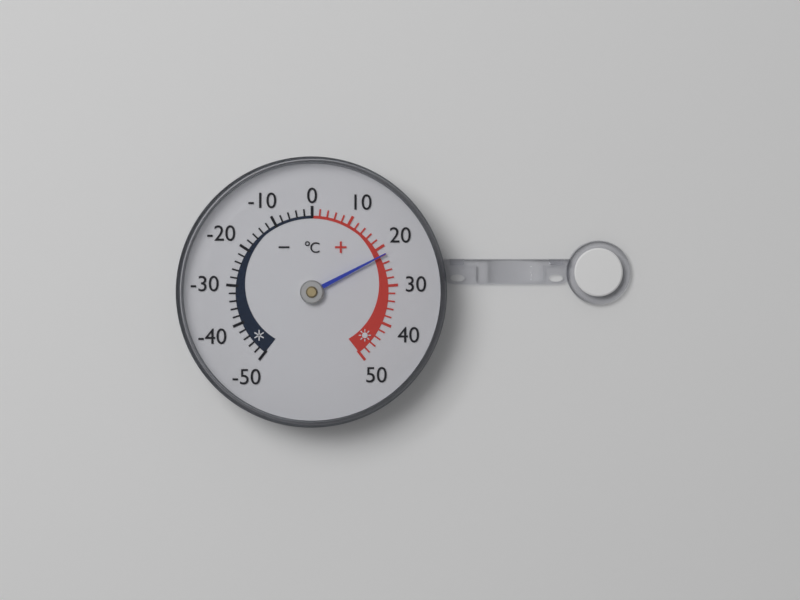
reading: 22 °C
